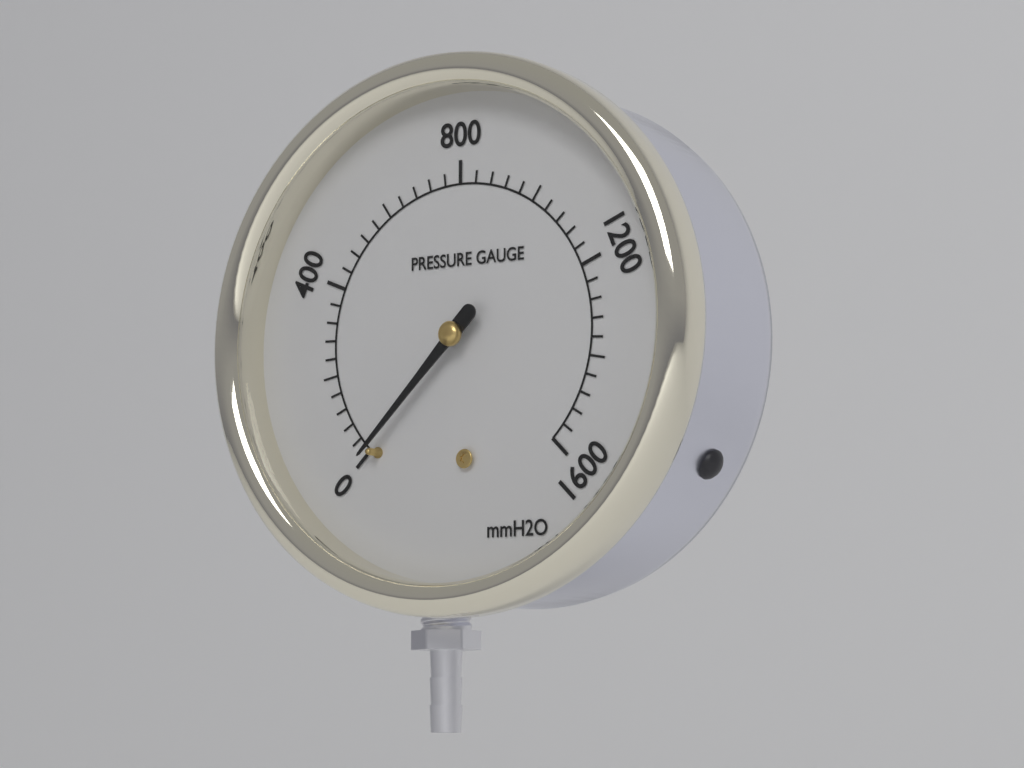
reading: 0 mmH2O
